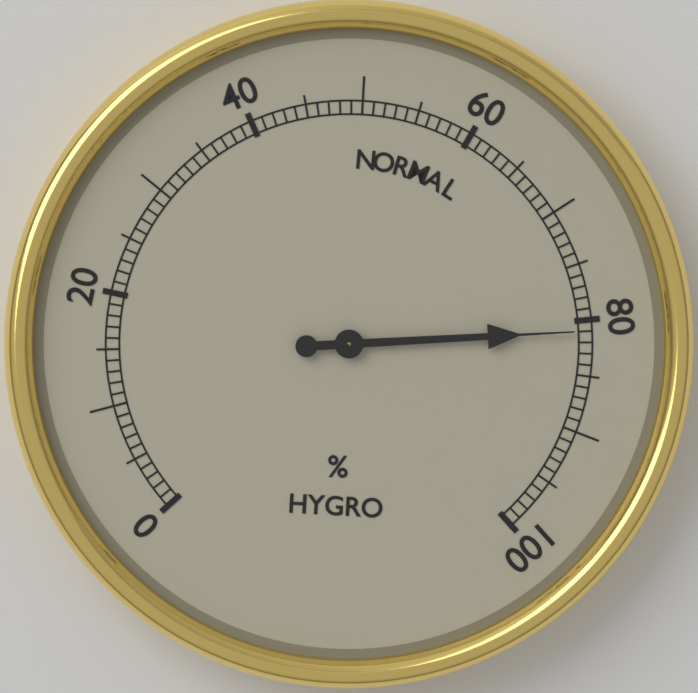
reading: 81 %
